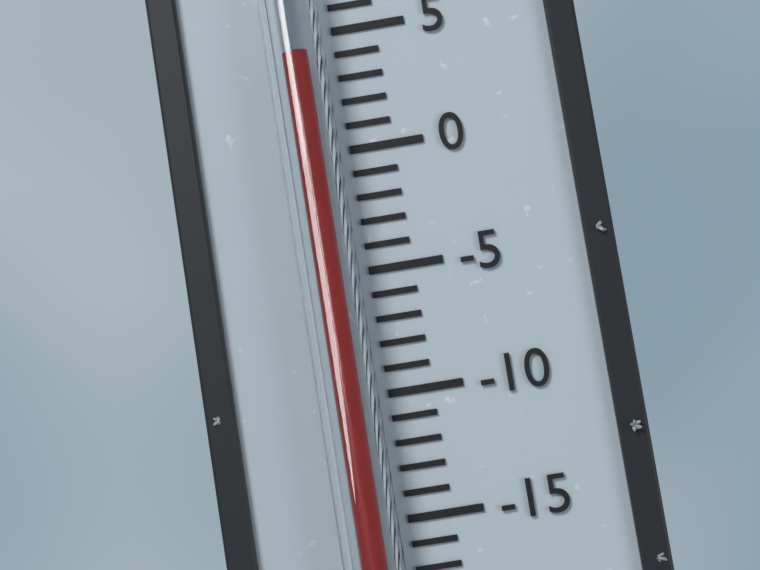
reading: 4 °C
